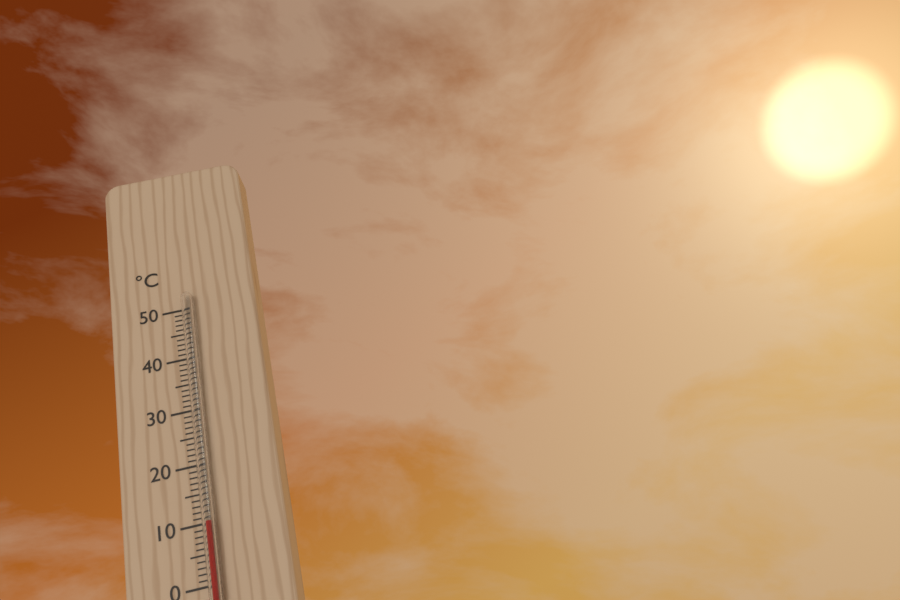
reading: 10 °C
